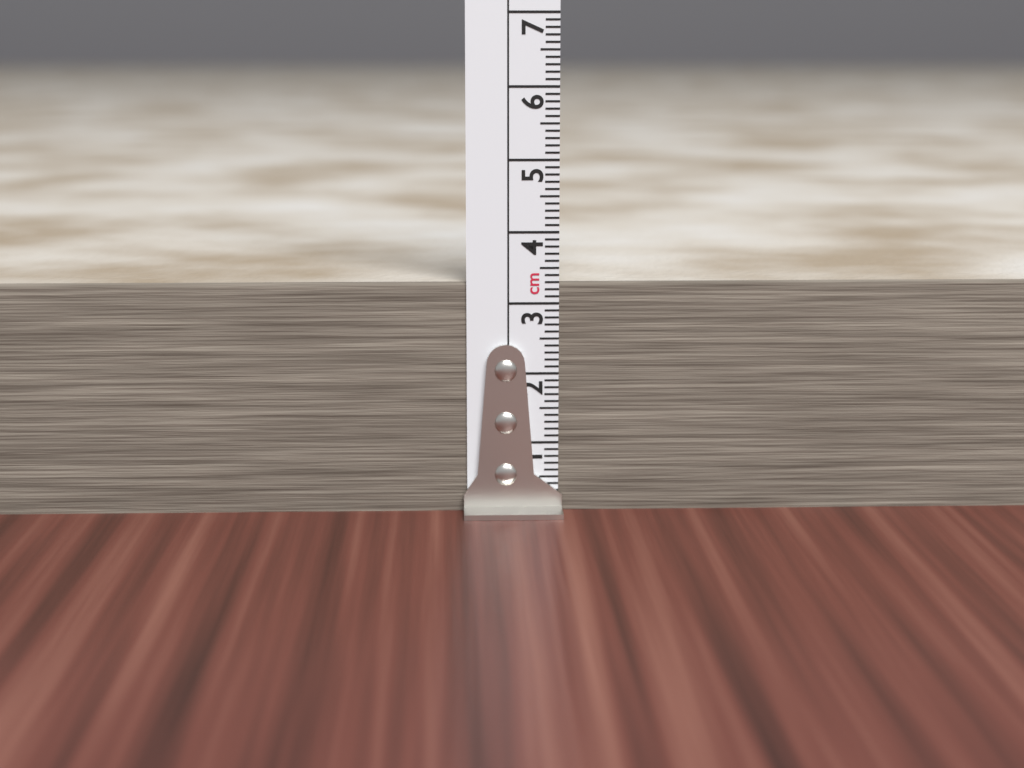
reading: 3.3 cm
